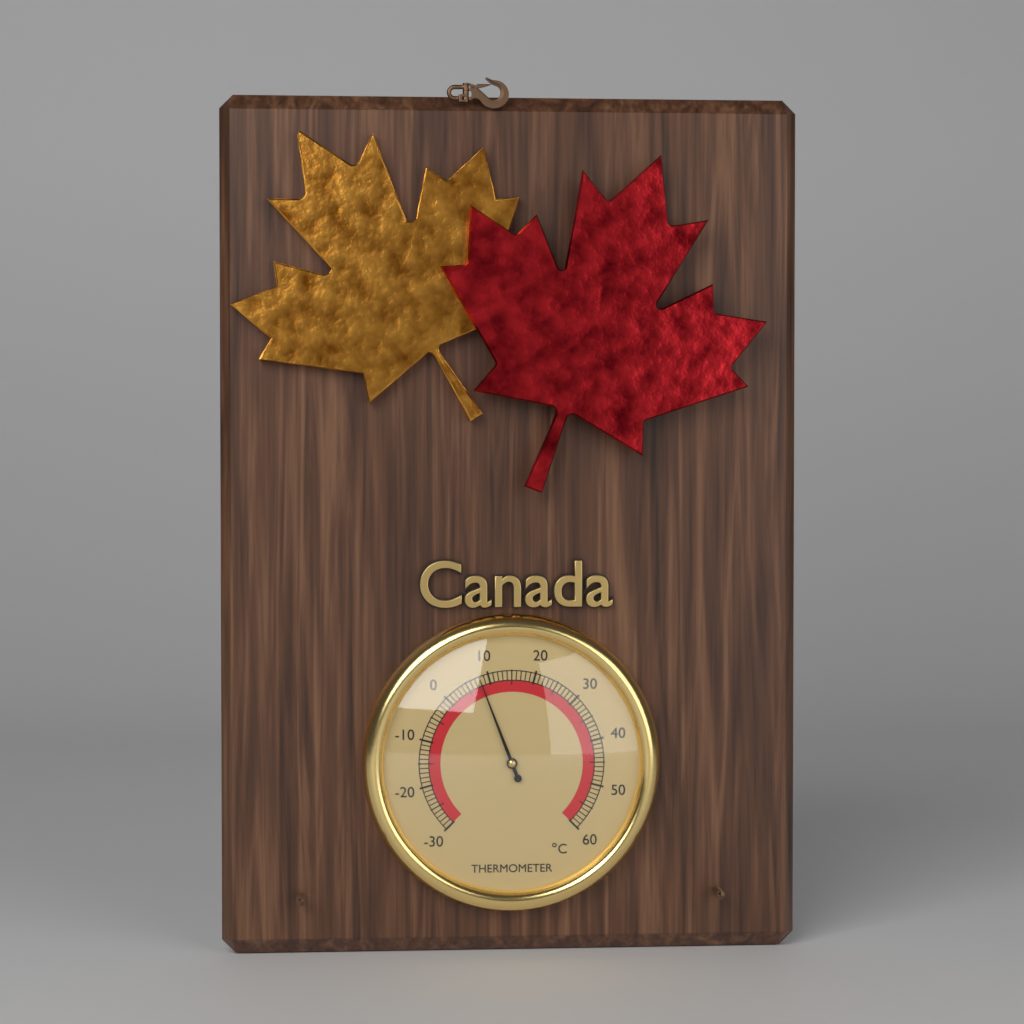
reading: 8 °C
